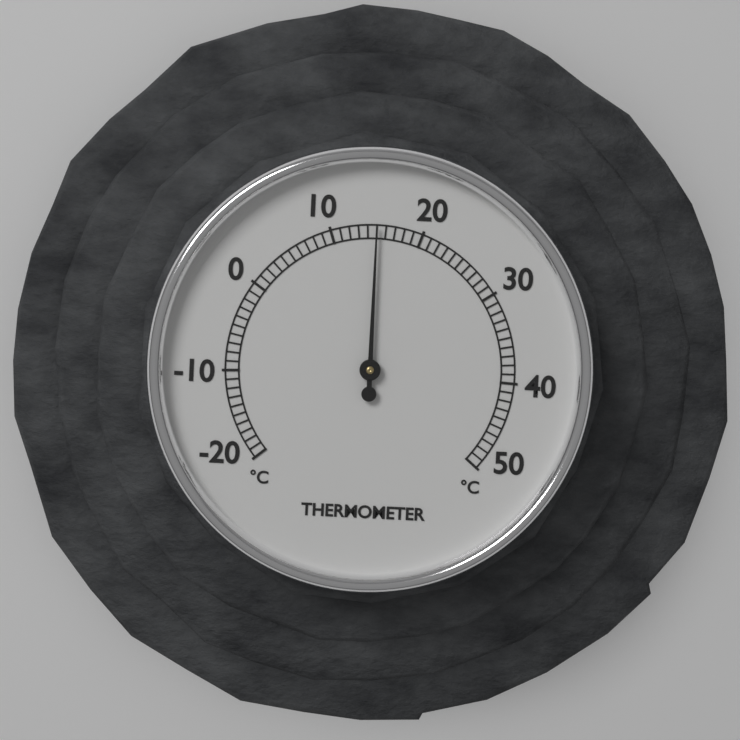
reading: 15 °C
